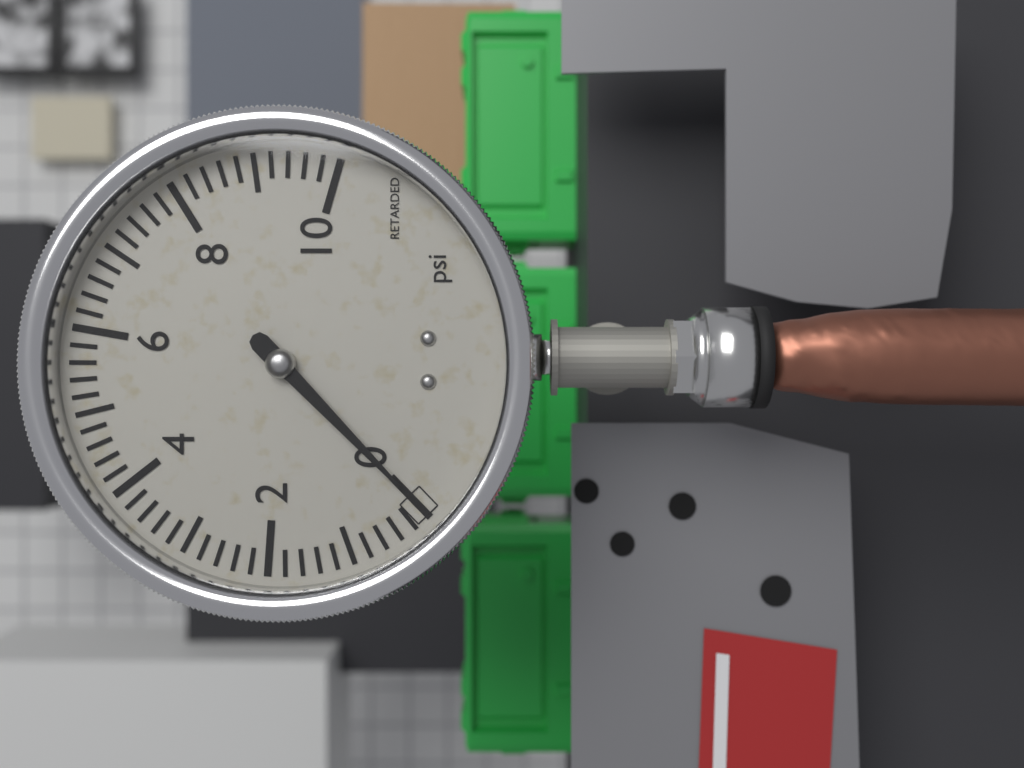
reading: 0.0 psi
